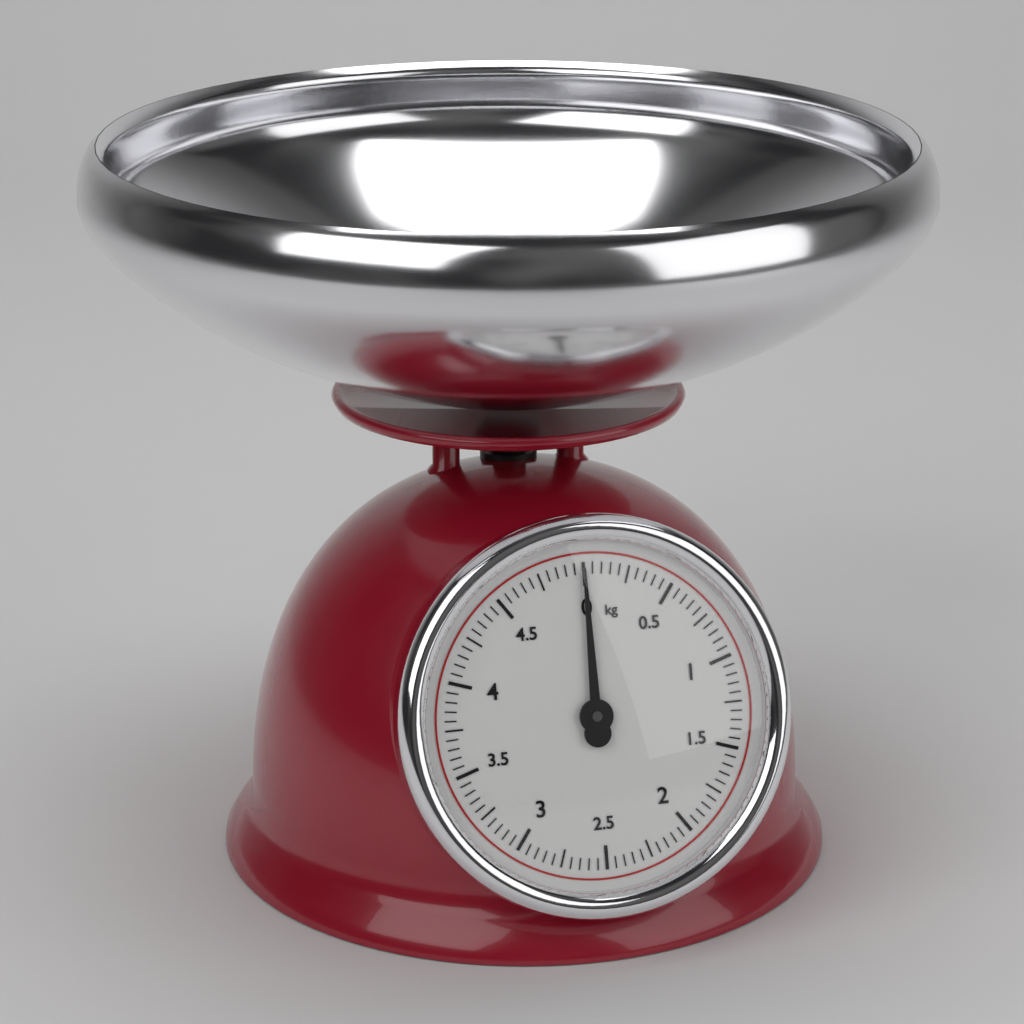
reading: 0.00 kg
